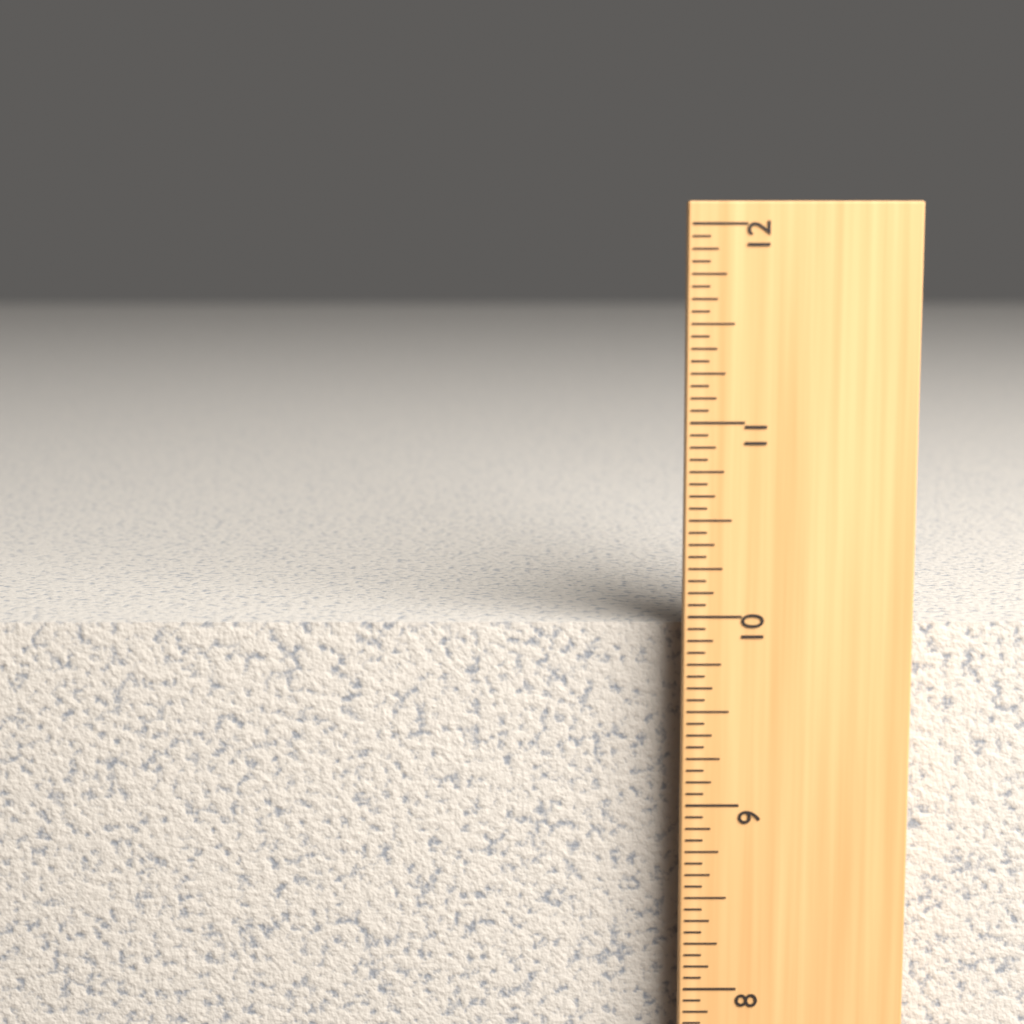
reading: 9.9375 in
